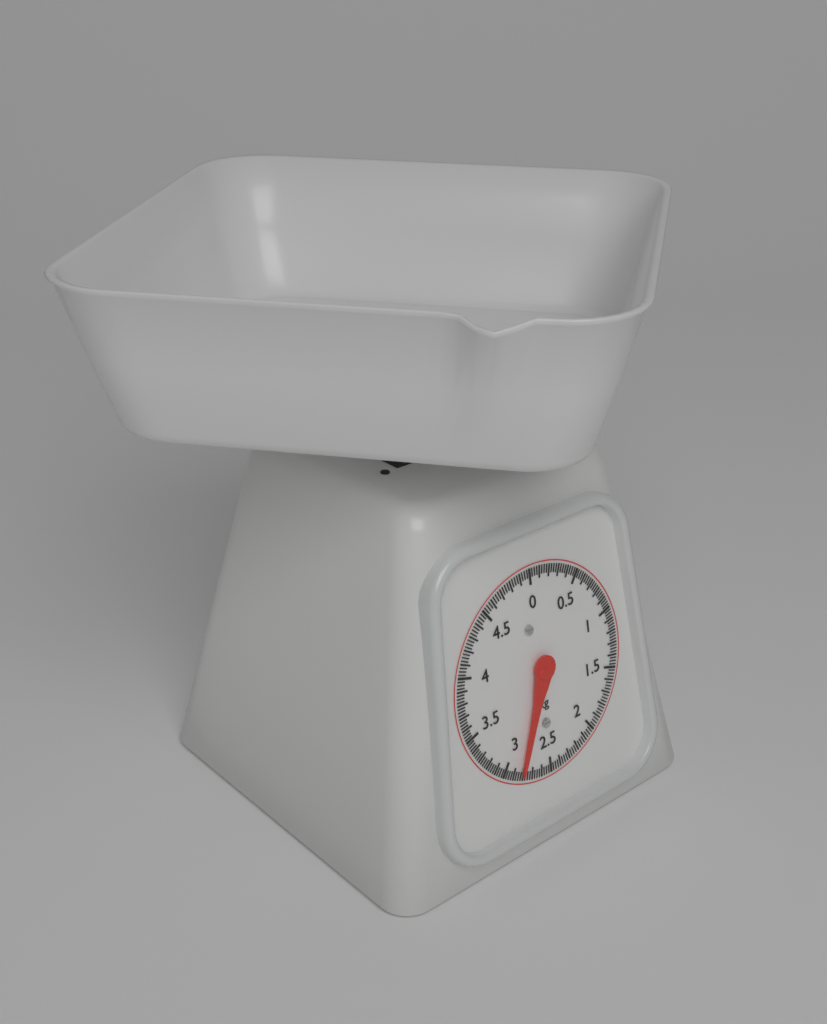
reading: 2.825 kg
